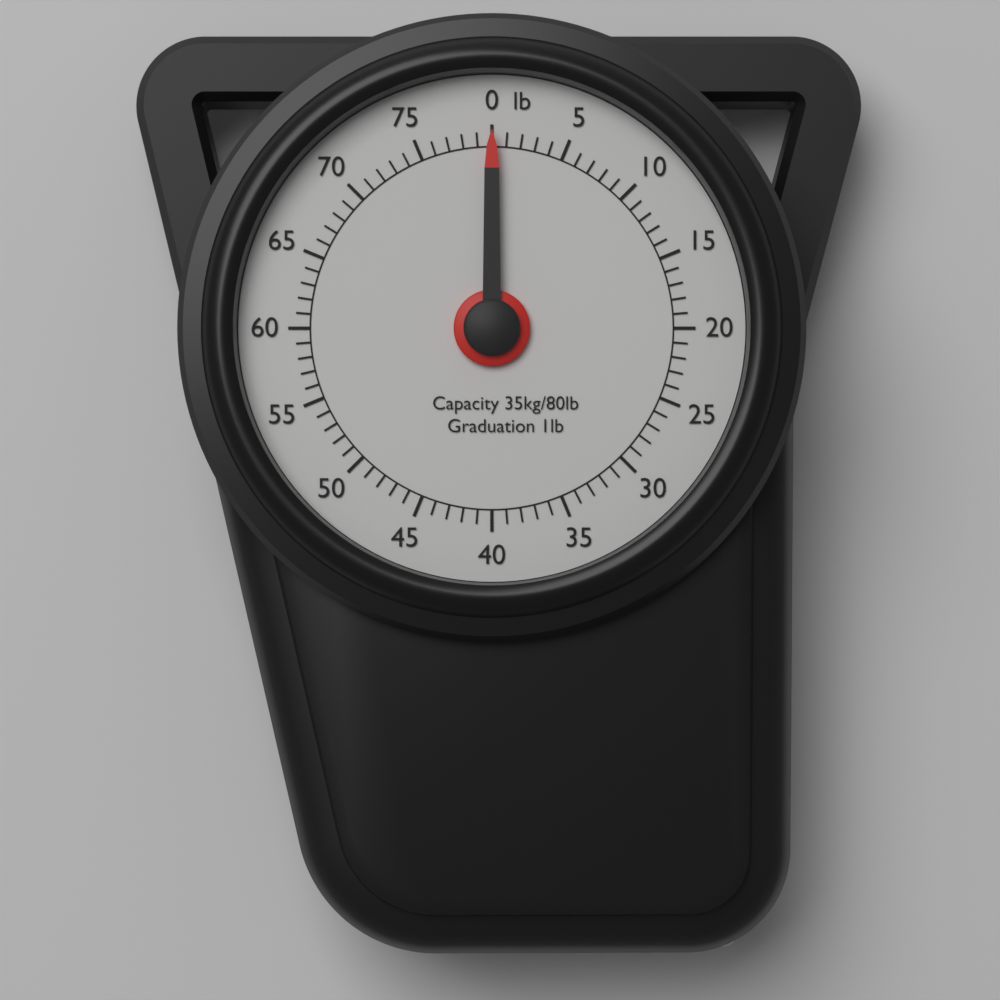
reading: 0 lb
